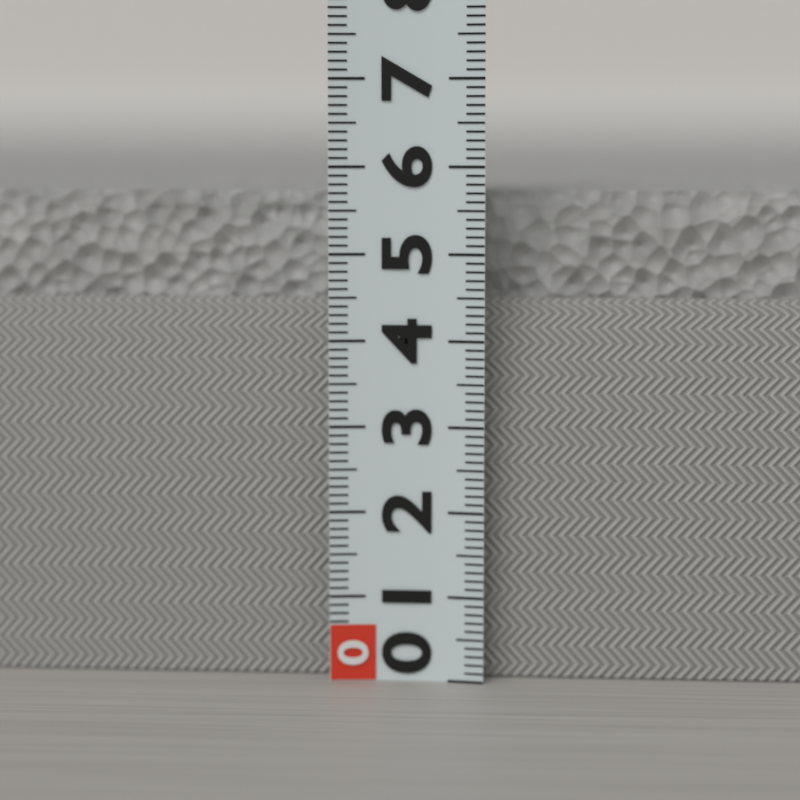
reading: 5.7 (no unit)
